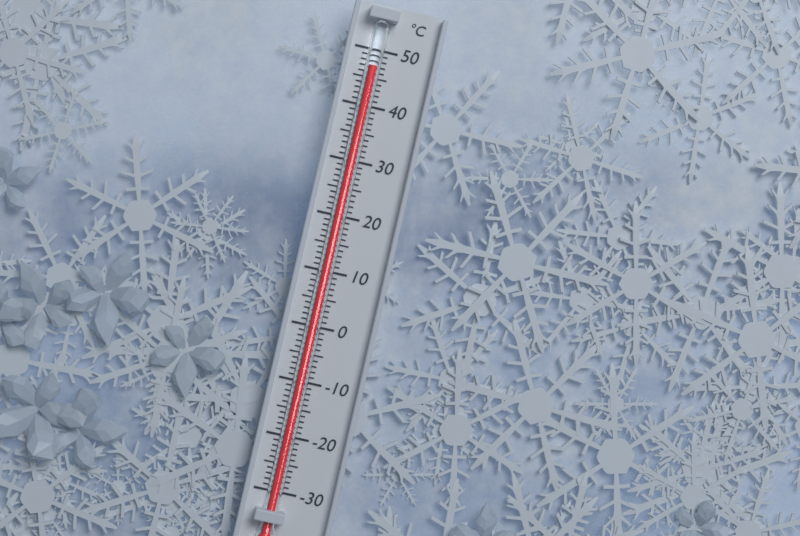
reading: 47 °C
